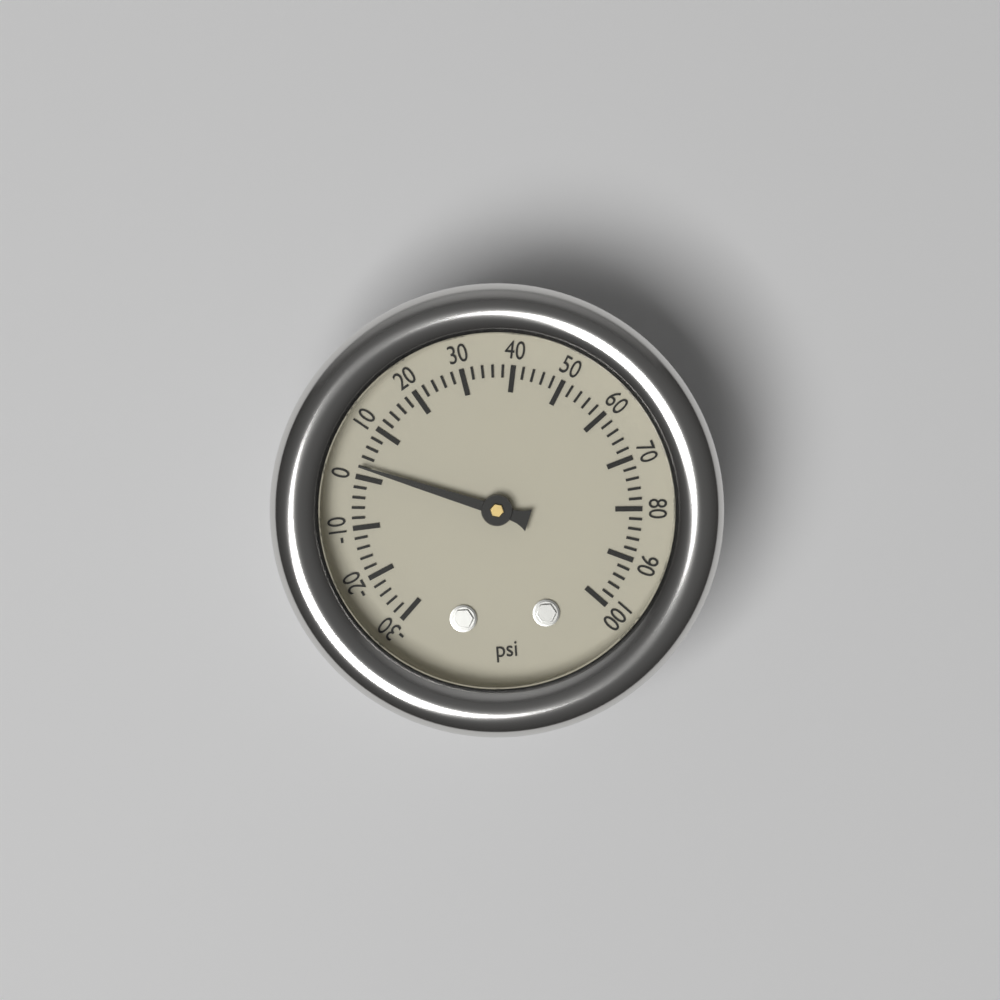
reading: 2 psi
